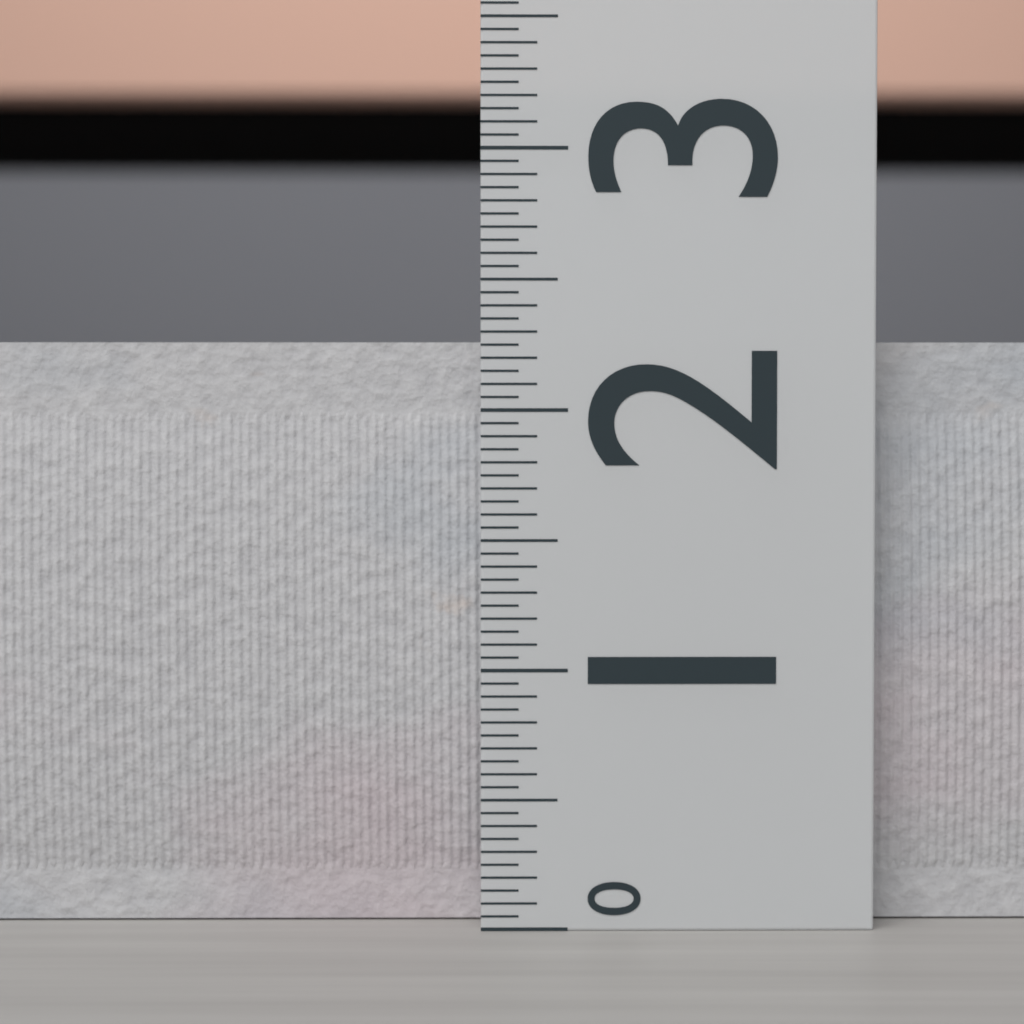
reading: 2.30 (no unit)
